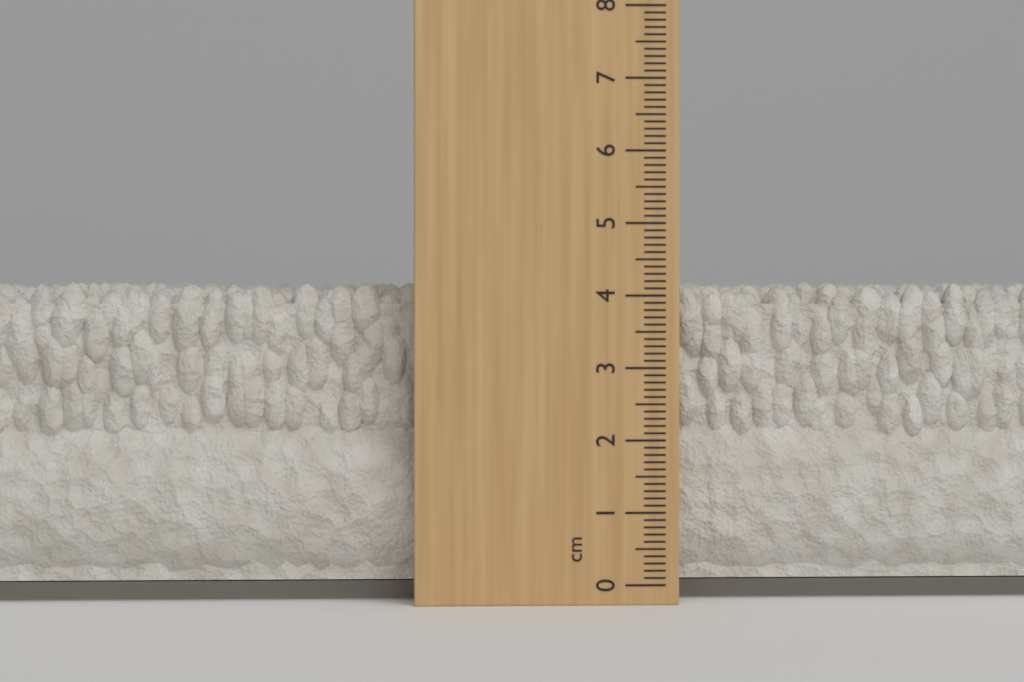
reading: 4.2 cm
